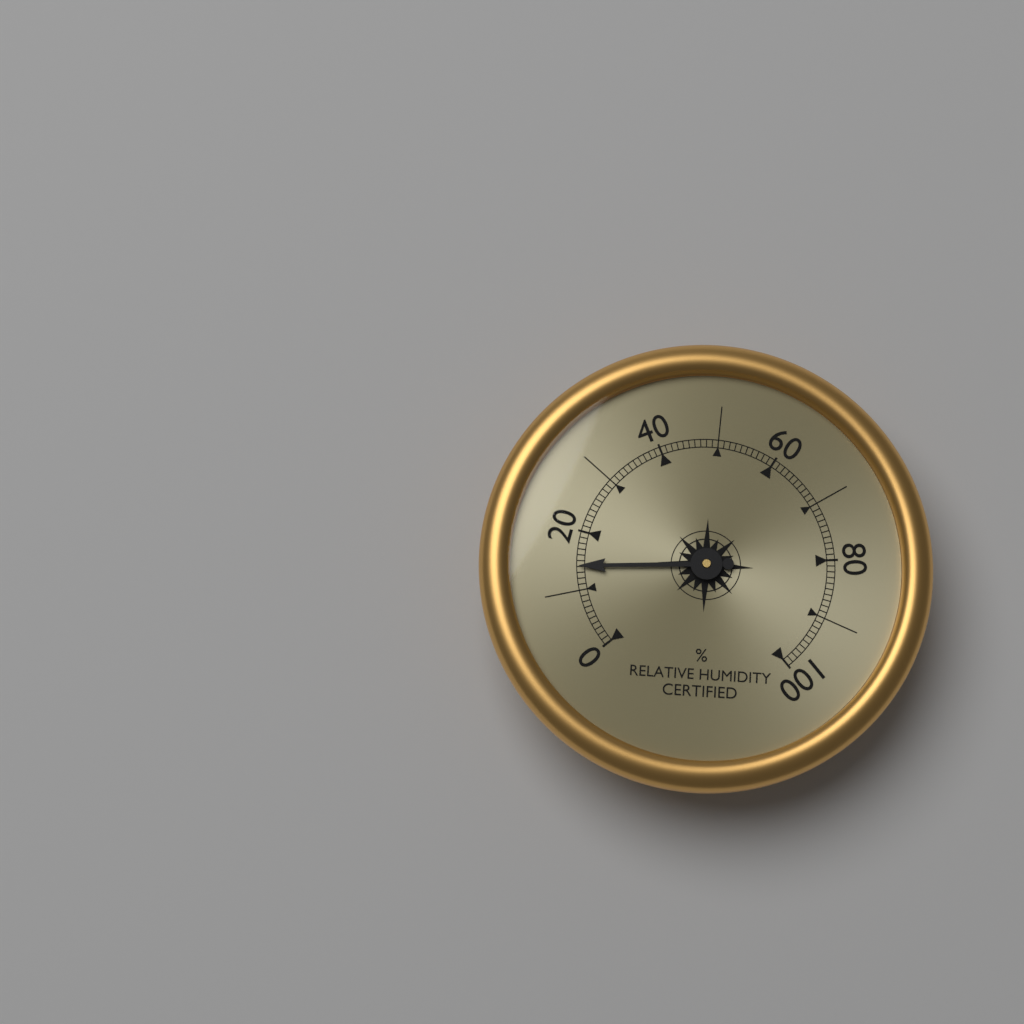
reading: 14 %
